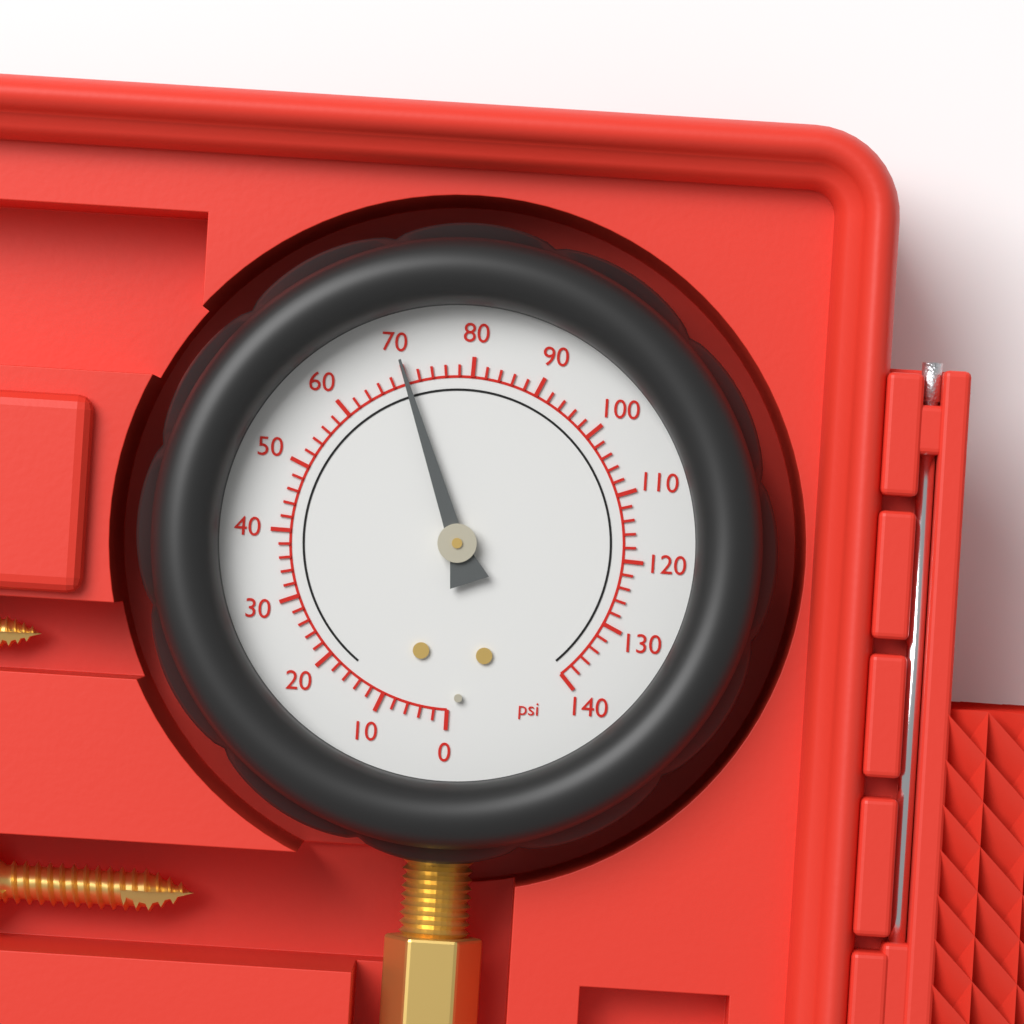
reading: 70 psi
